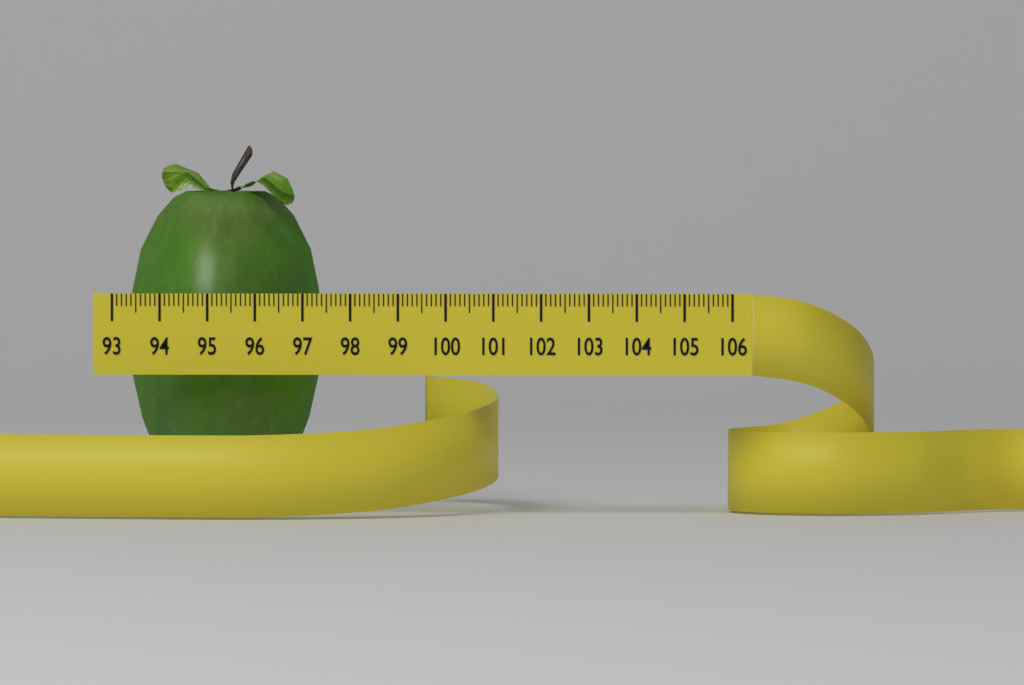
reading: 97.1 (no unit)
